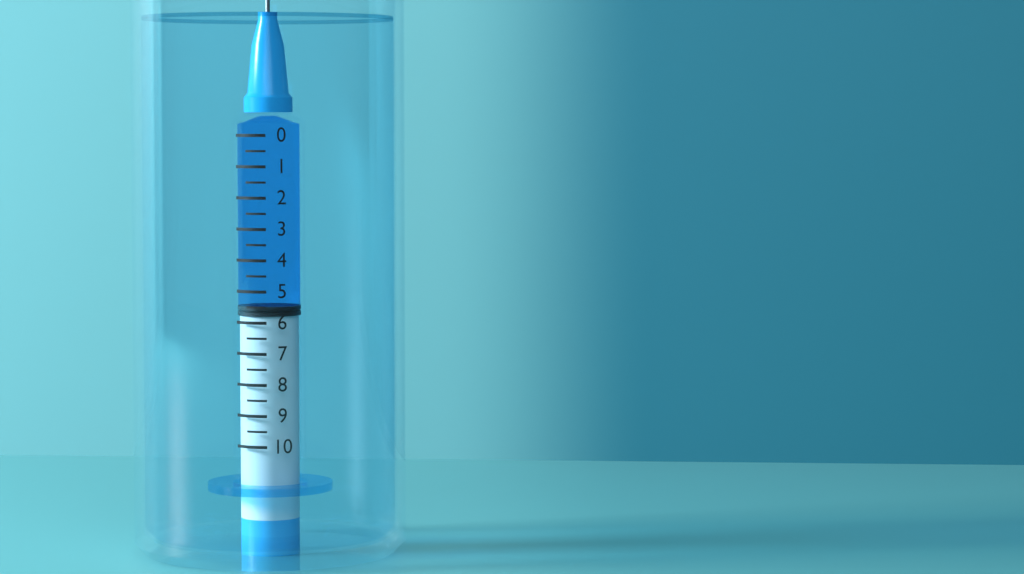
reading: 5.5 (no unit)
